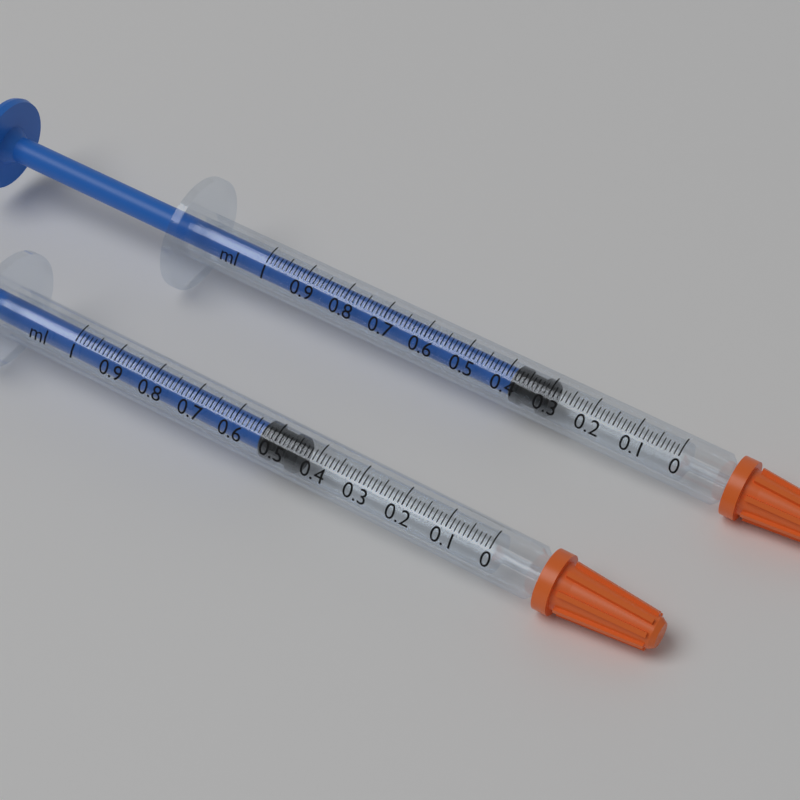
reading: 0.45 ml
